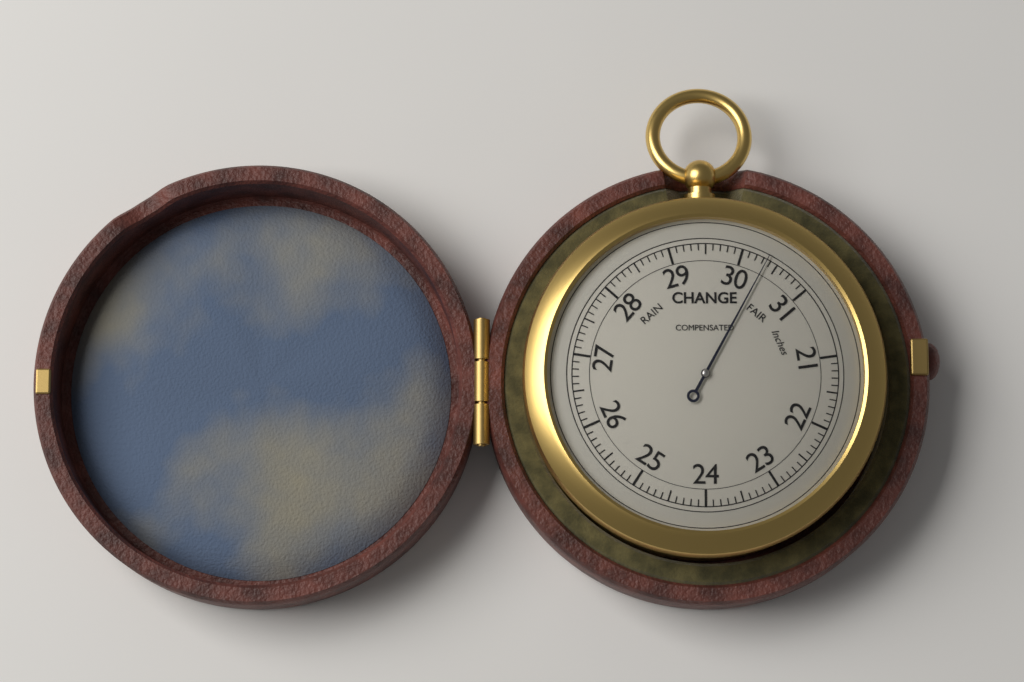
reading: 30.35 inches
